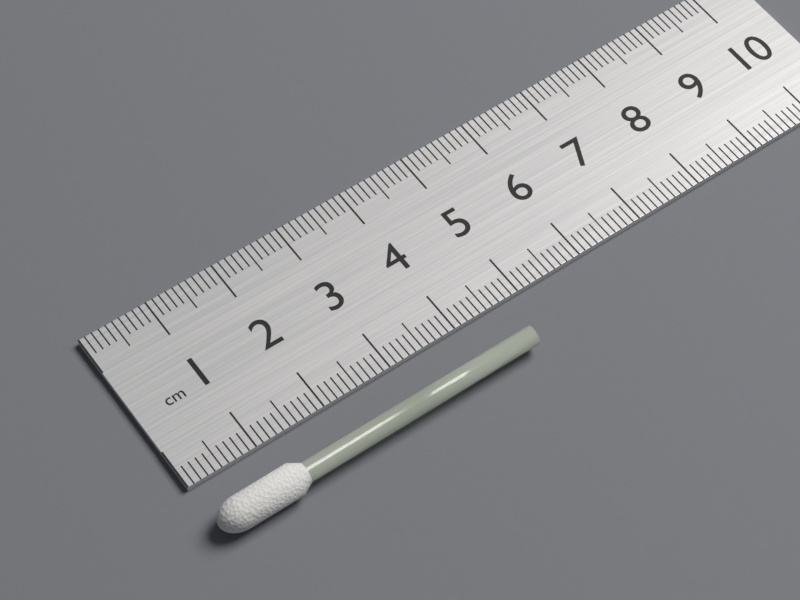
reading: 4.7 cm
